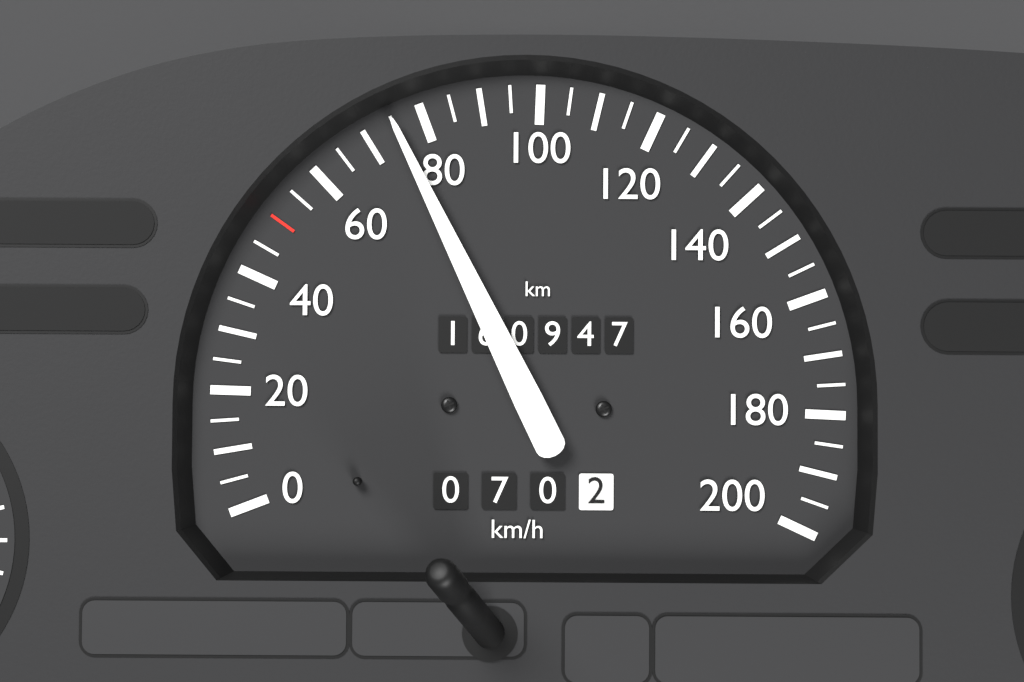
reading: 75 km/h
